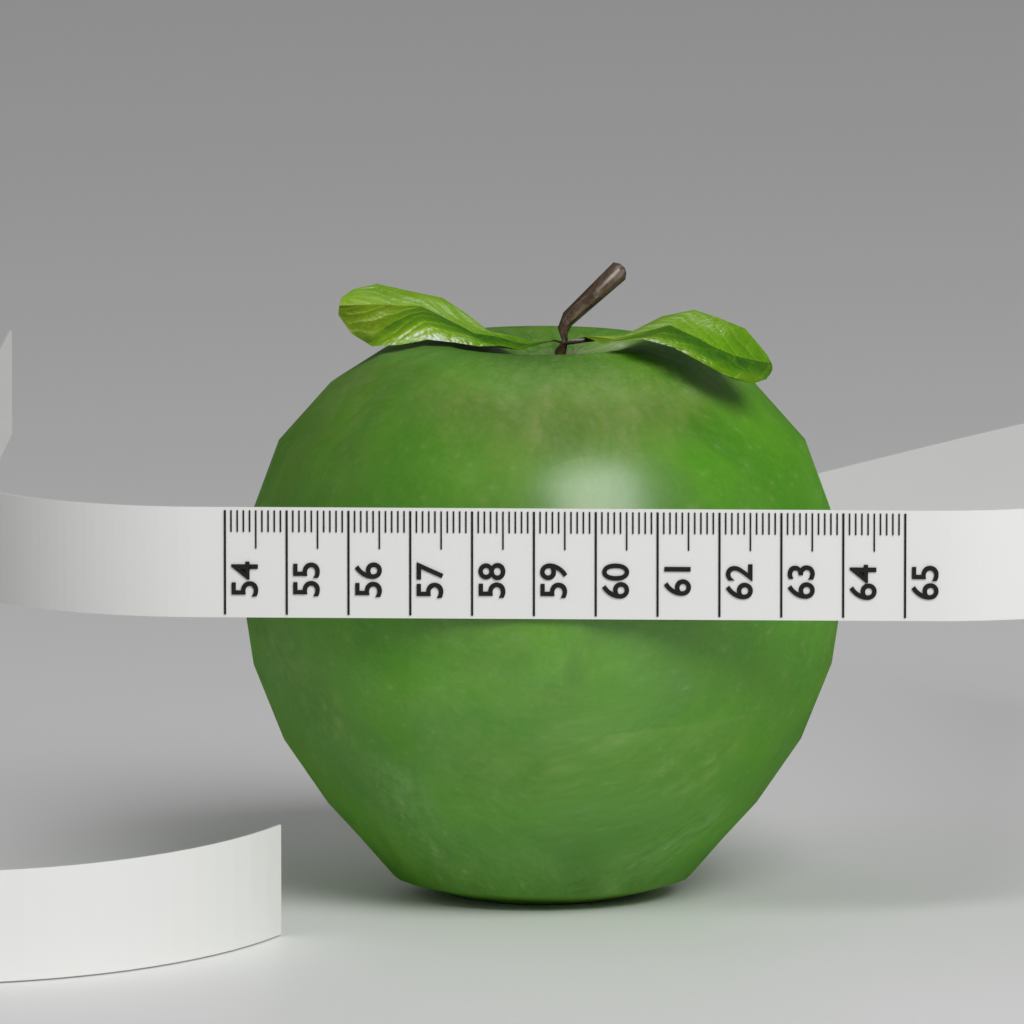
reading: 63.9 (no unit)
